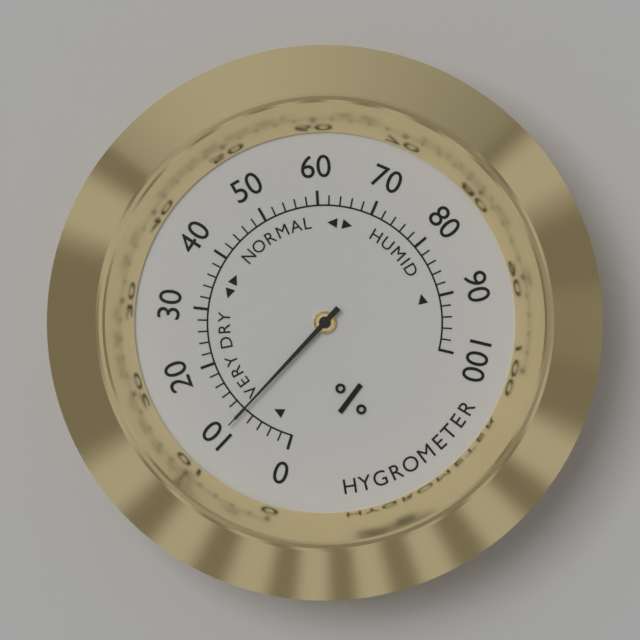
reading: 10 %
